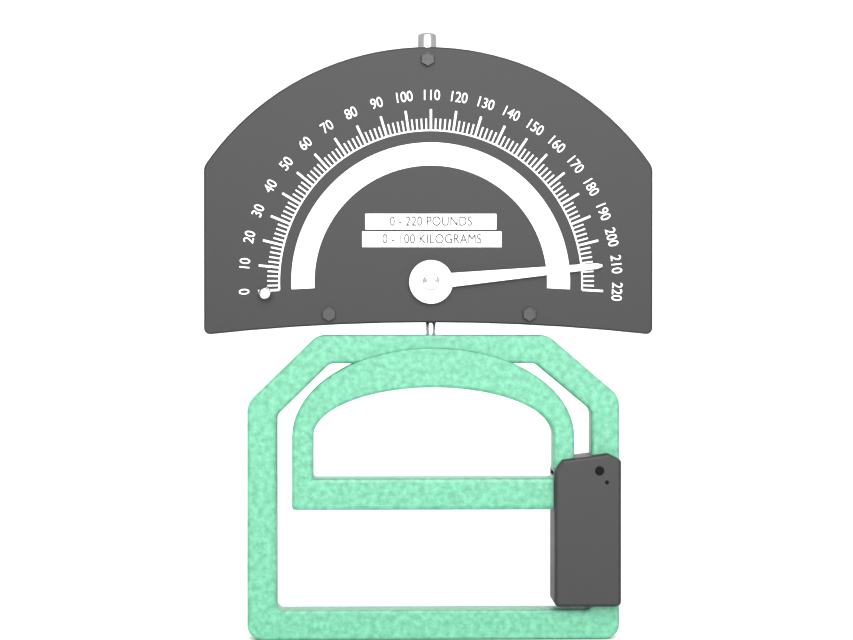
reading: 210 lb
